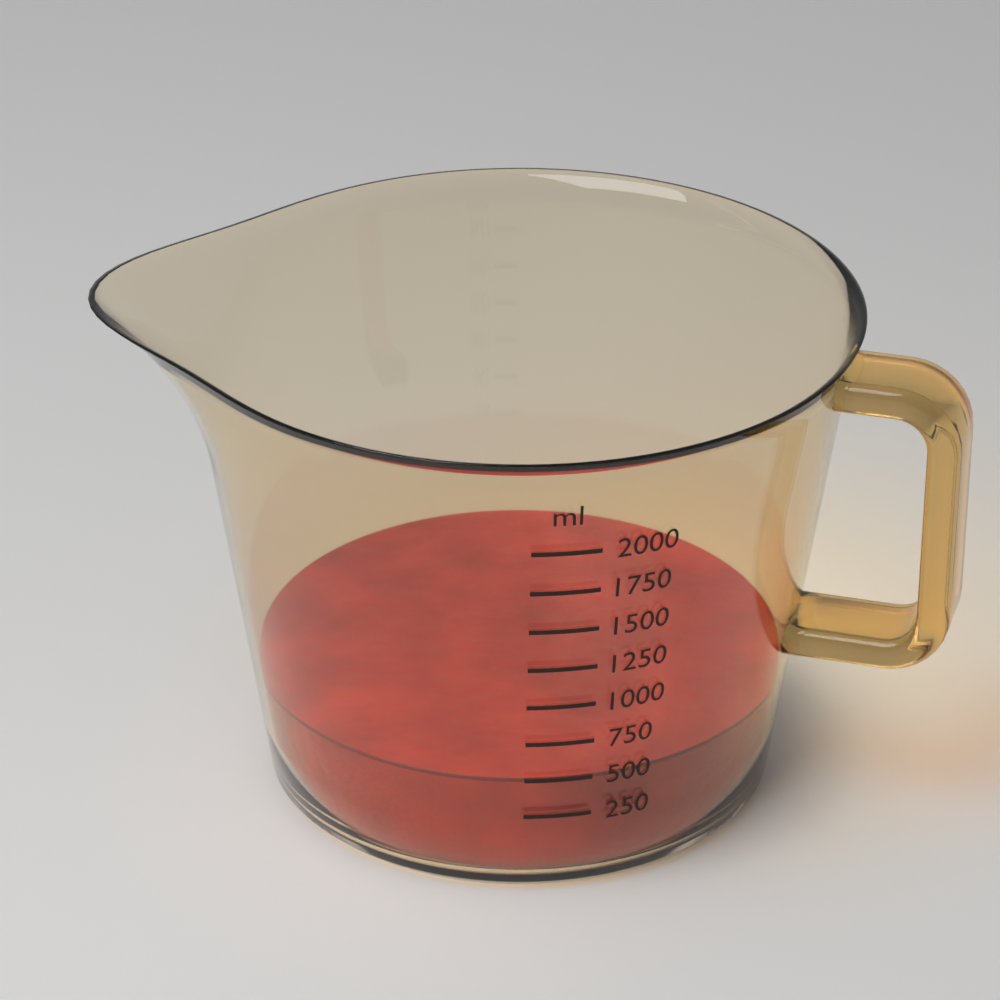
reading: 500 ml
